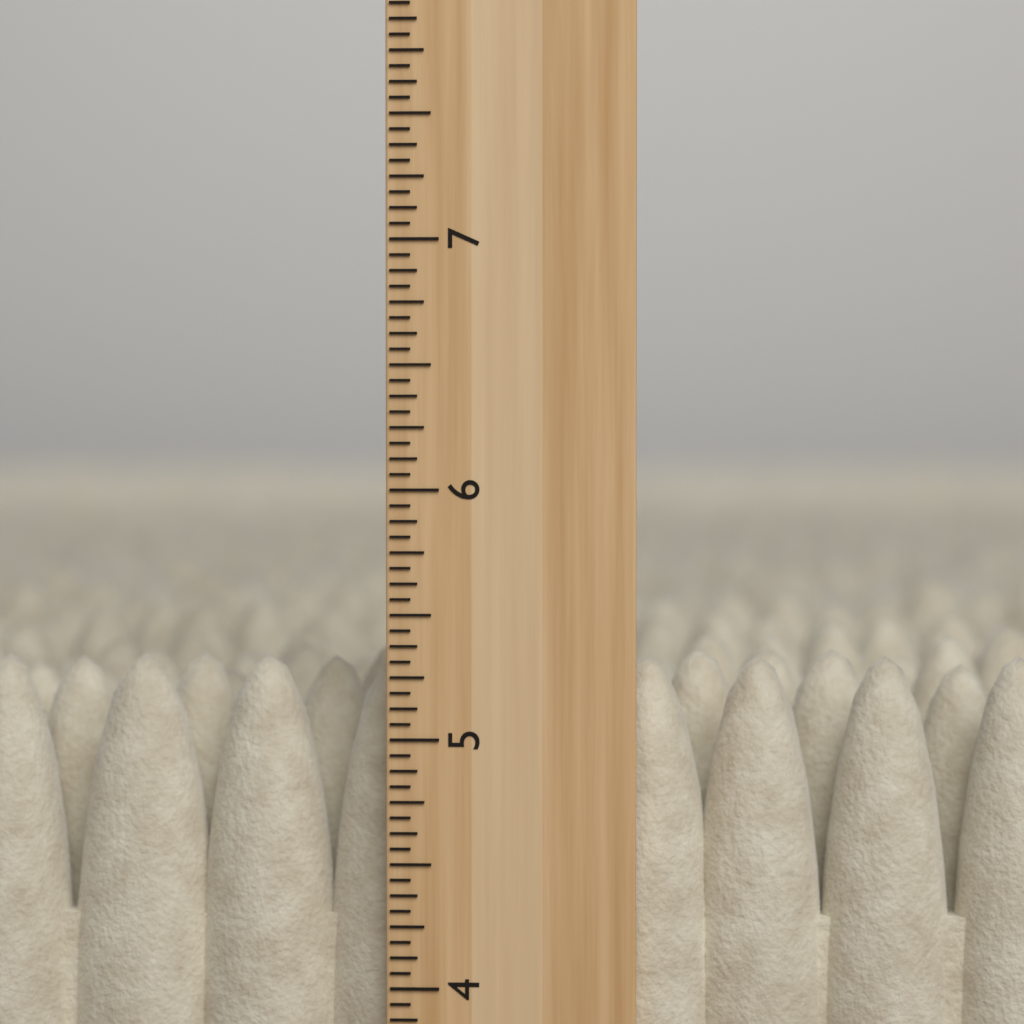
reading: 5.3125 inch
